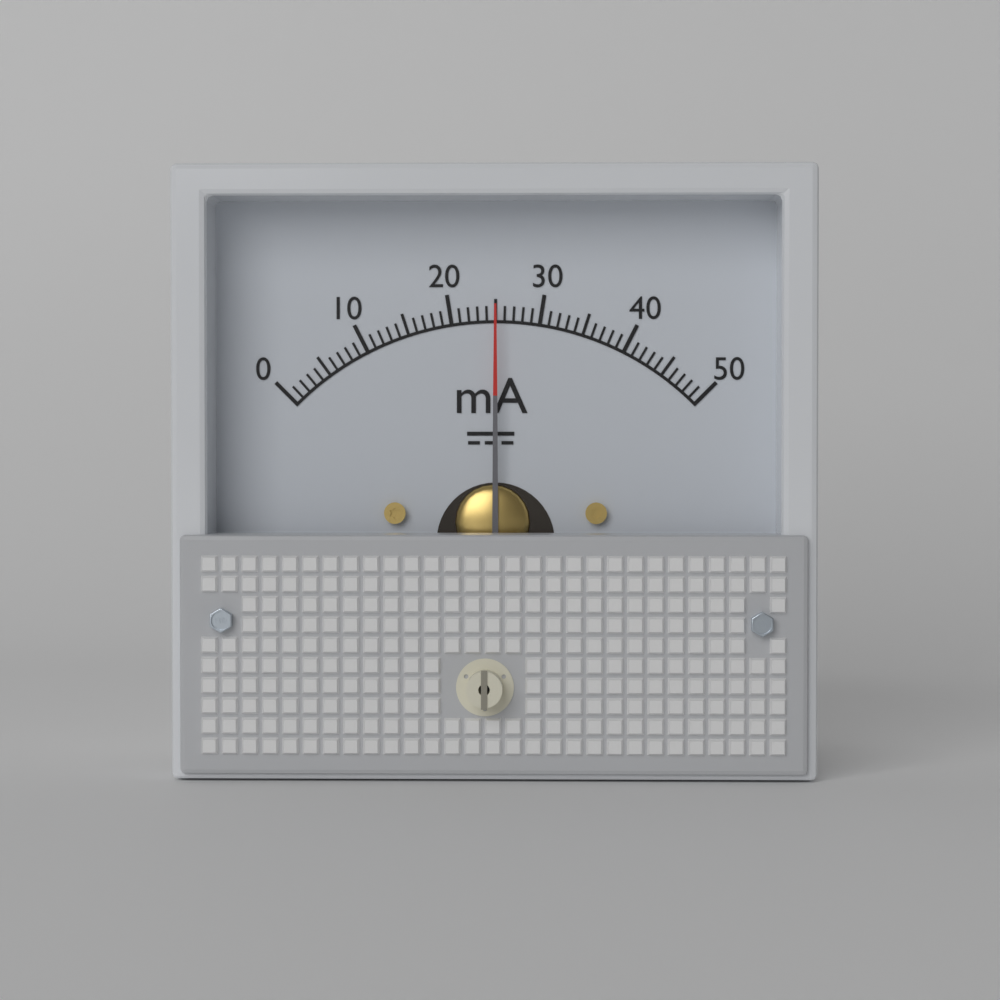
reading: 25 mA
